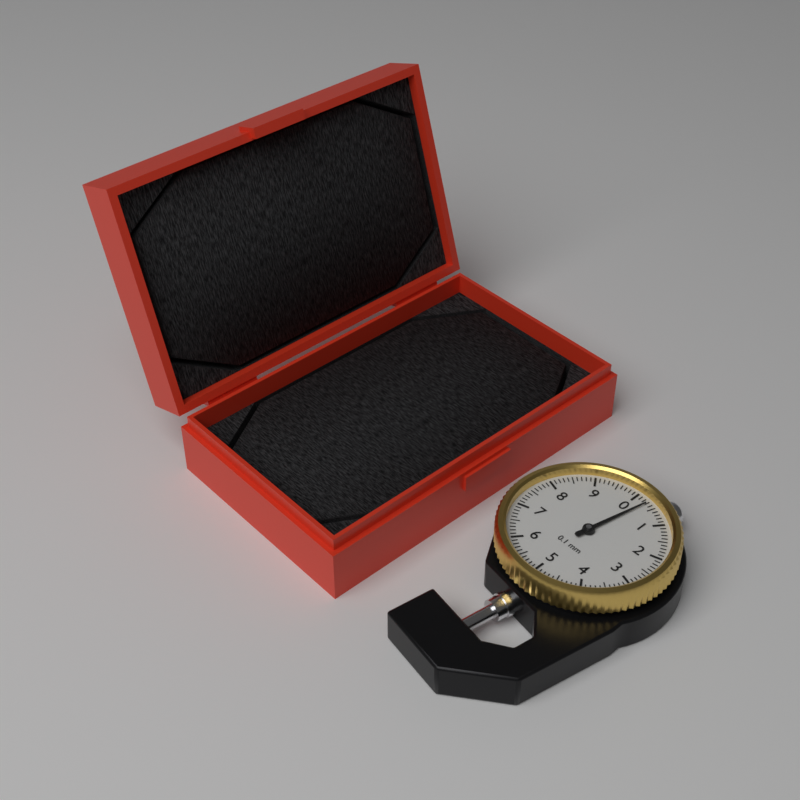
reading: 0.3 mm
